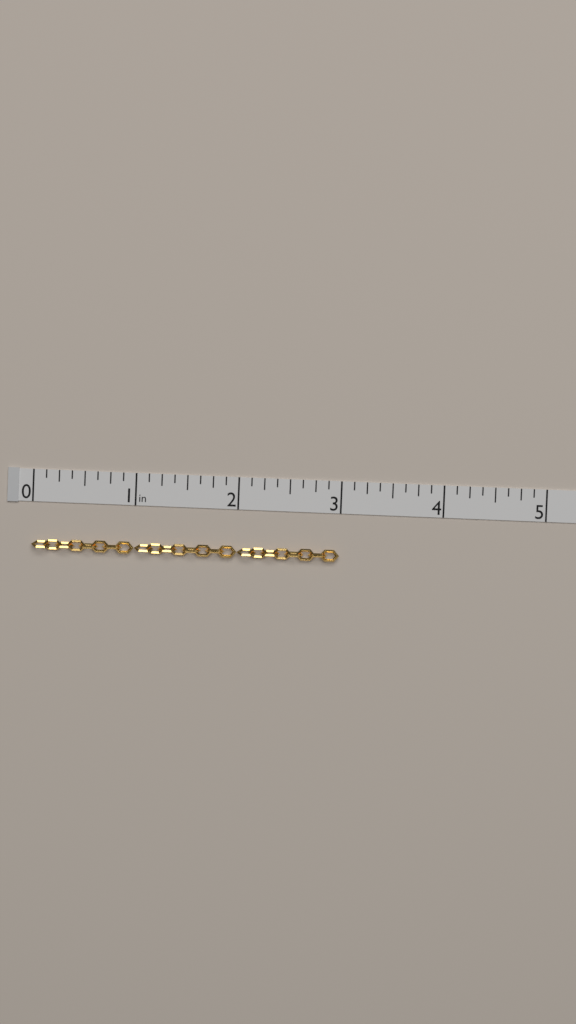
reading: 3.000 in
